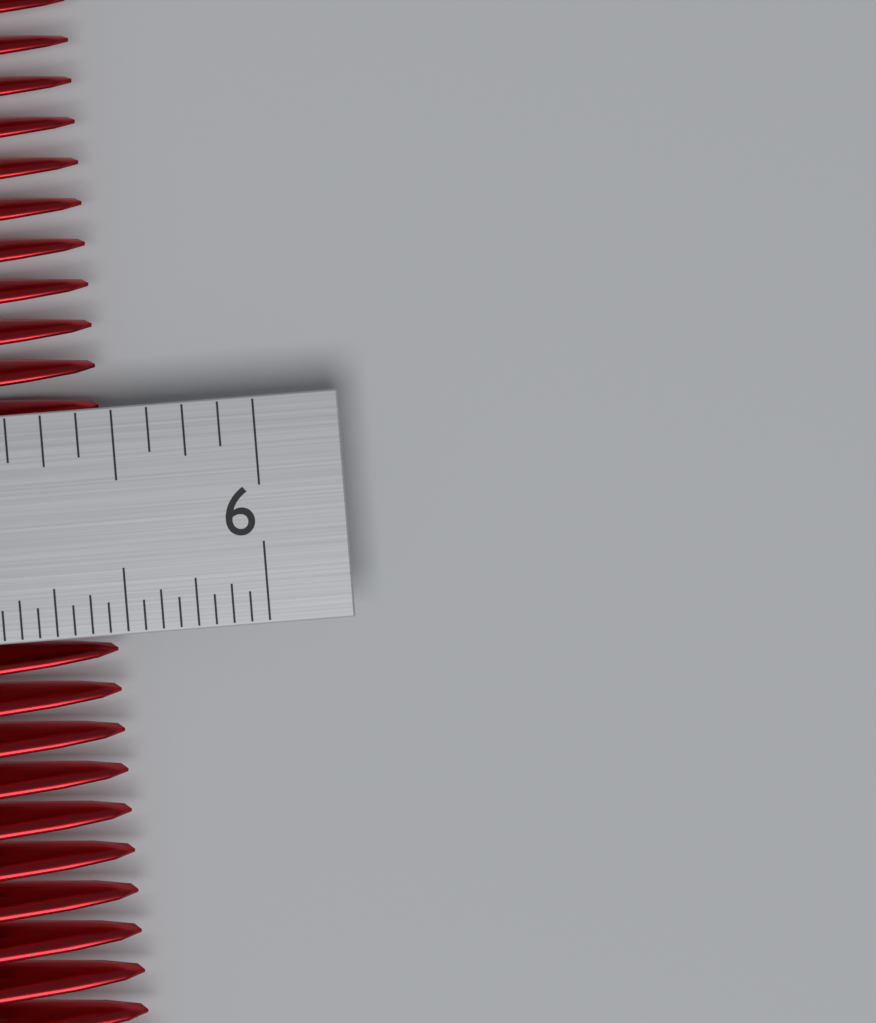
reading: 5.4375 in
